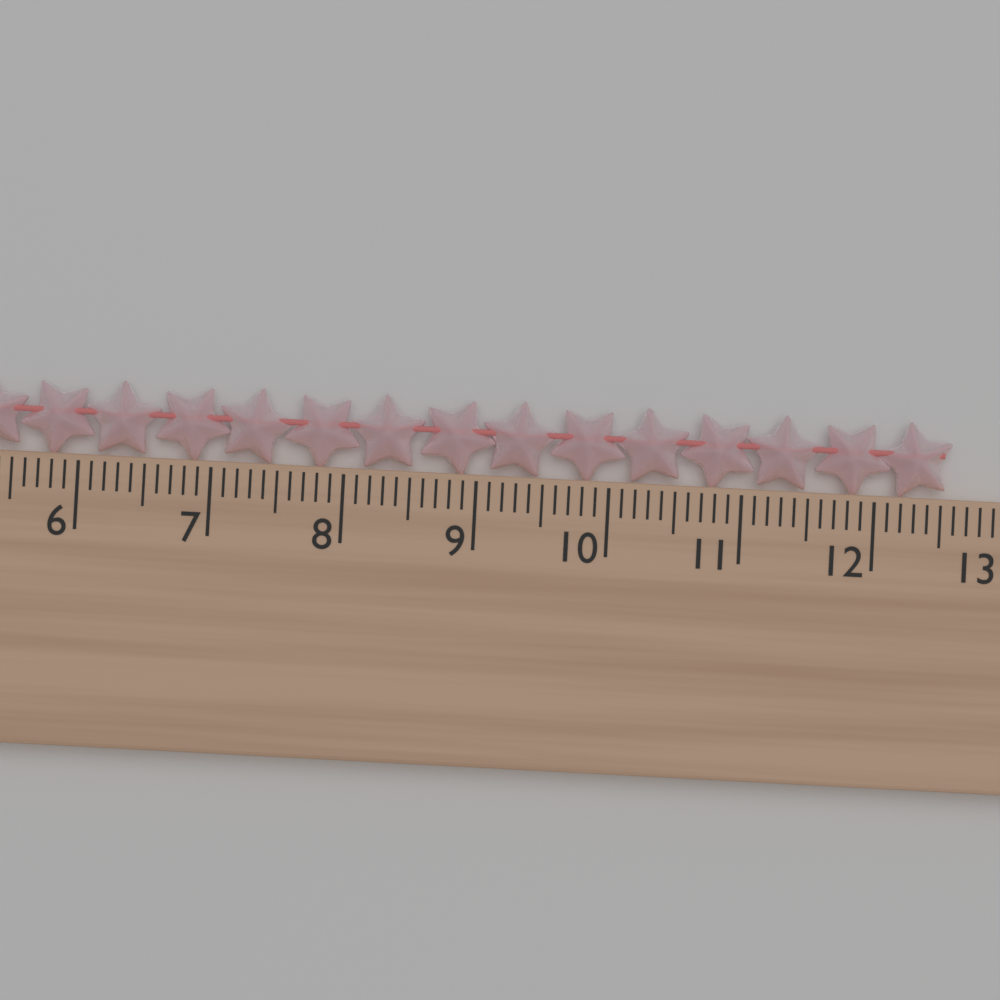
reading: 12.6 cm
